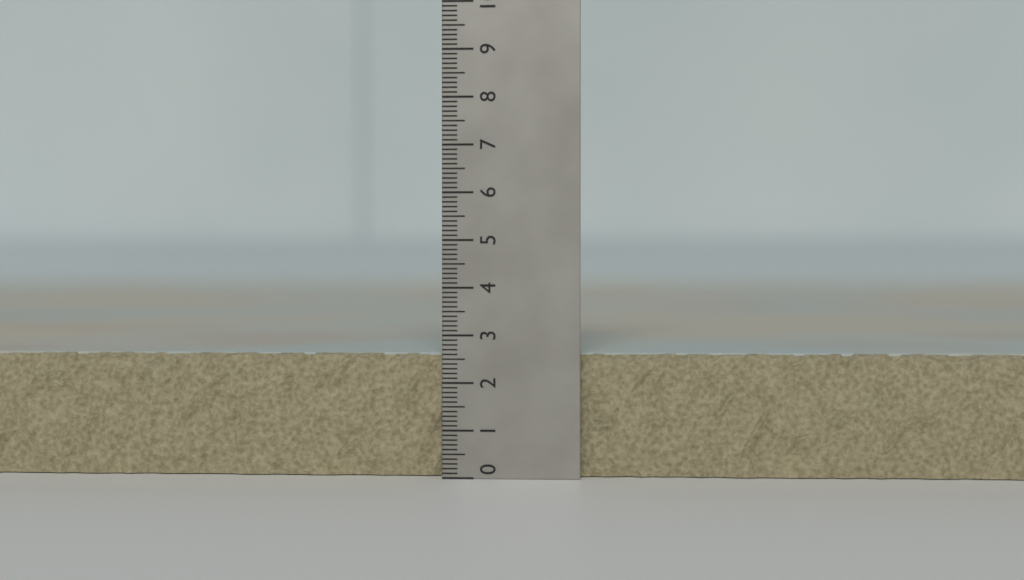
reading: 2.6 (no unit)
